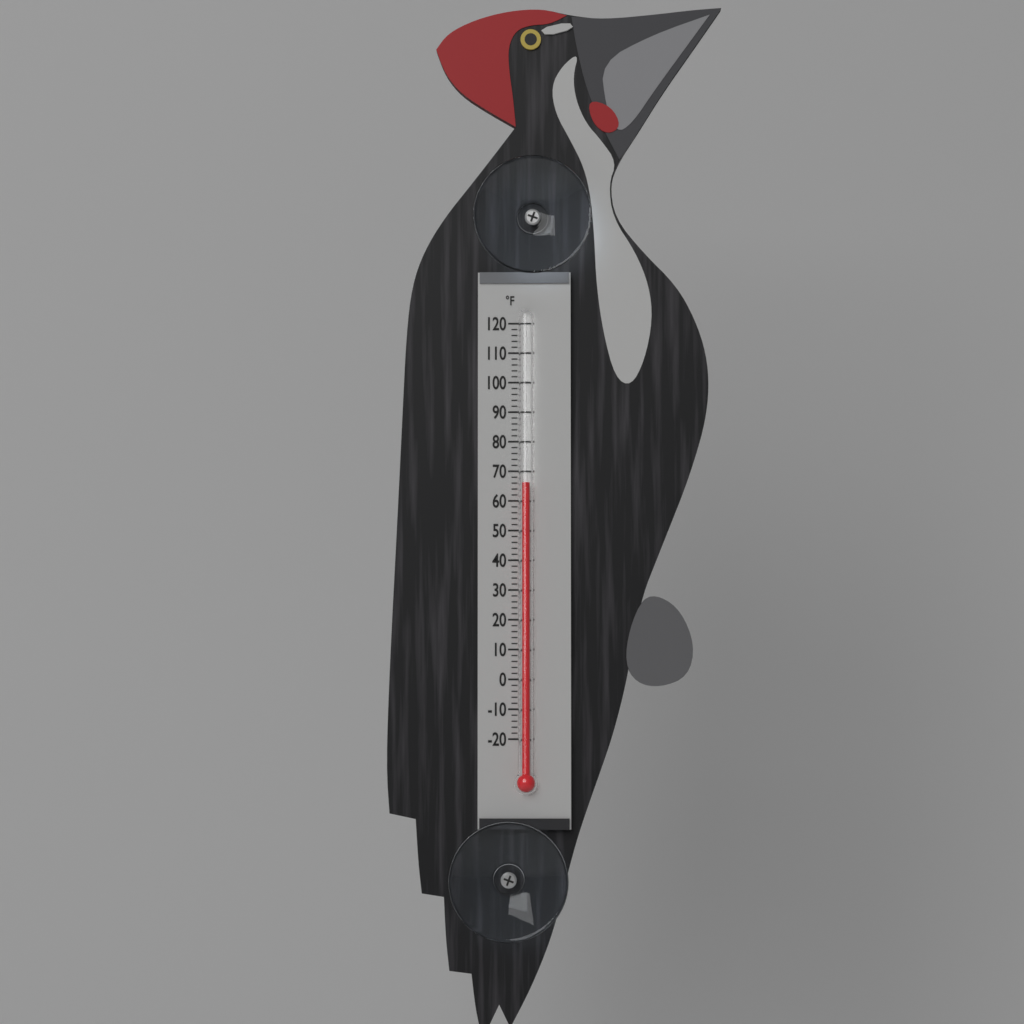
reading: 66 °F
